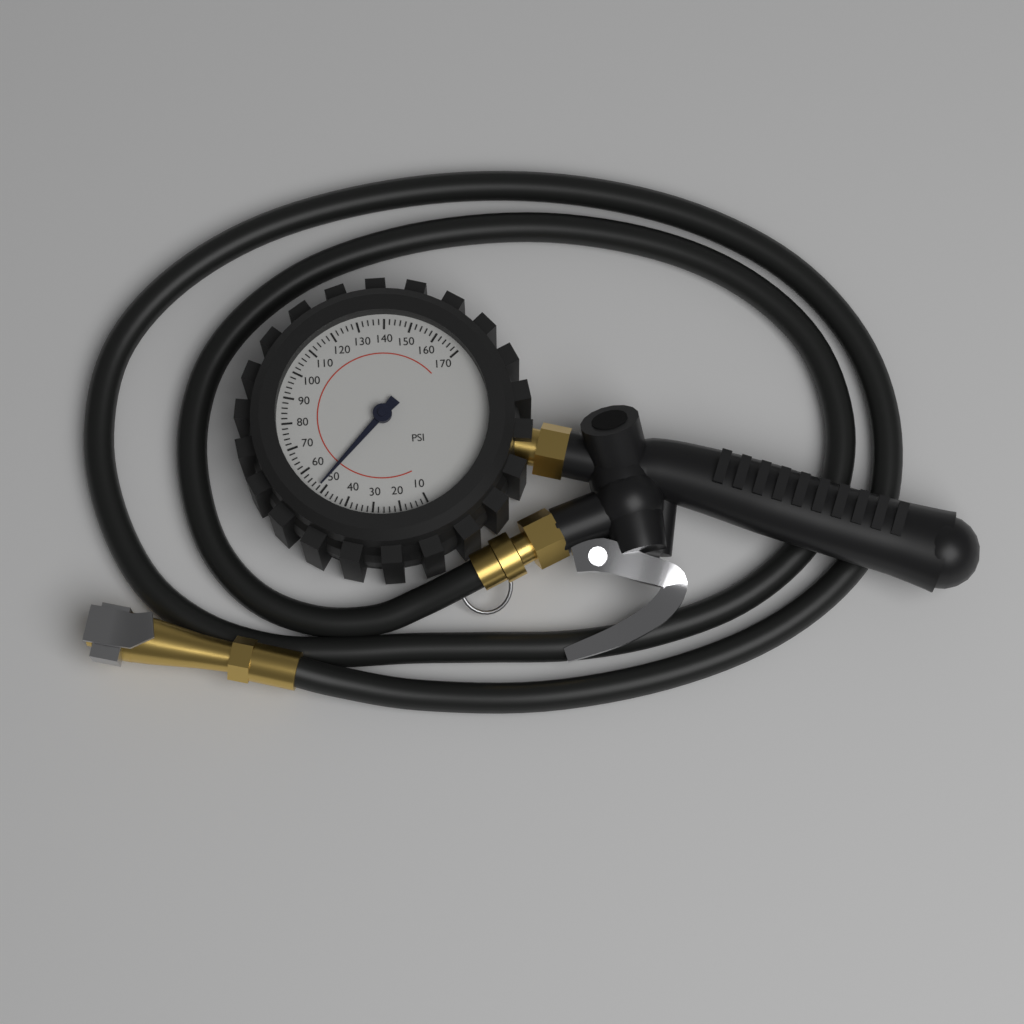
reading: 52 psi
